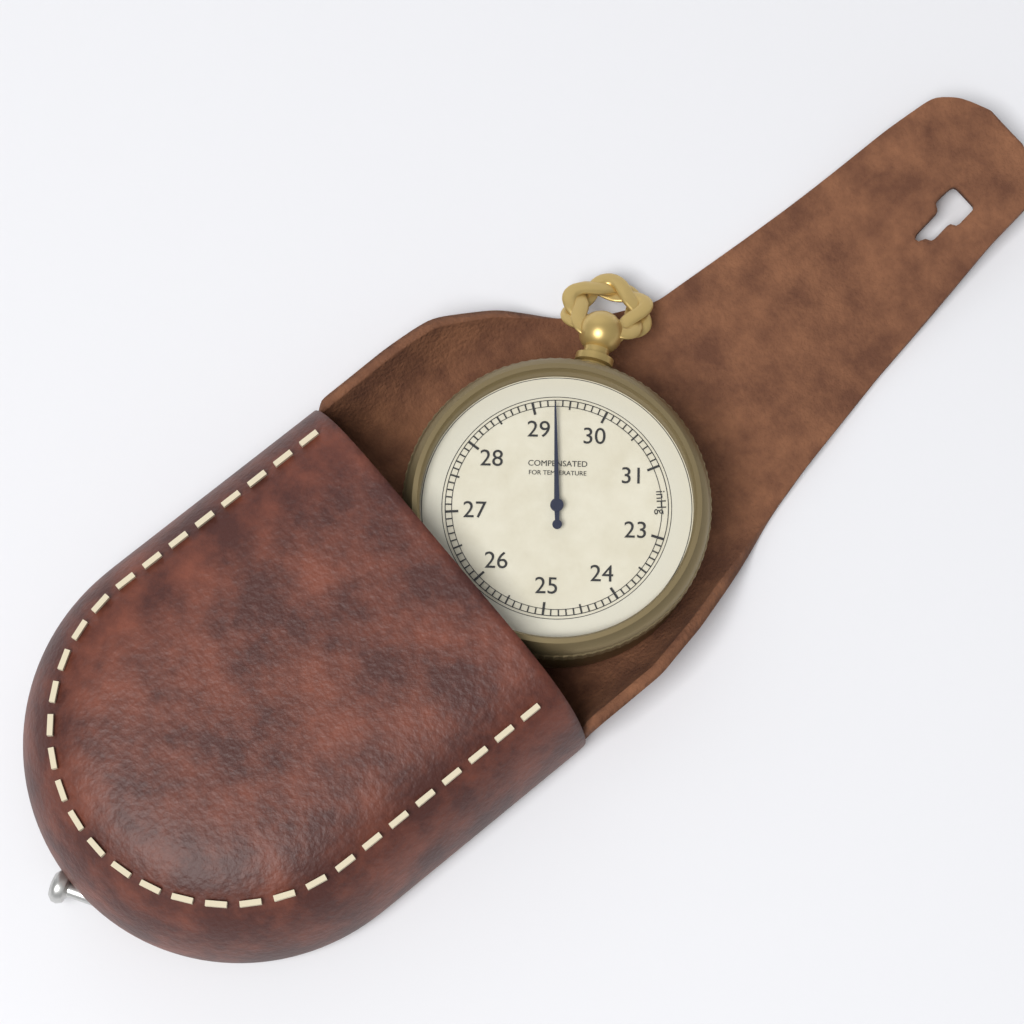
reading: 29.3 inHg
